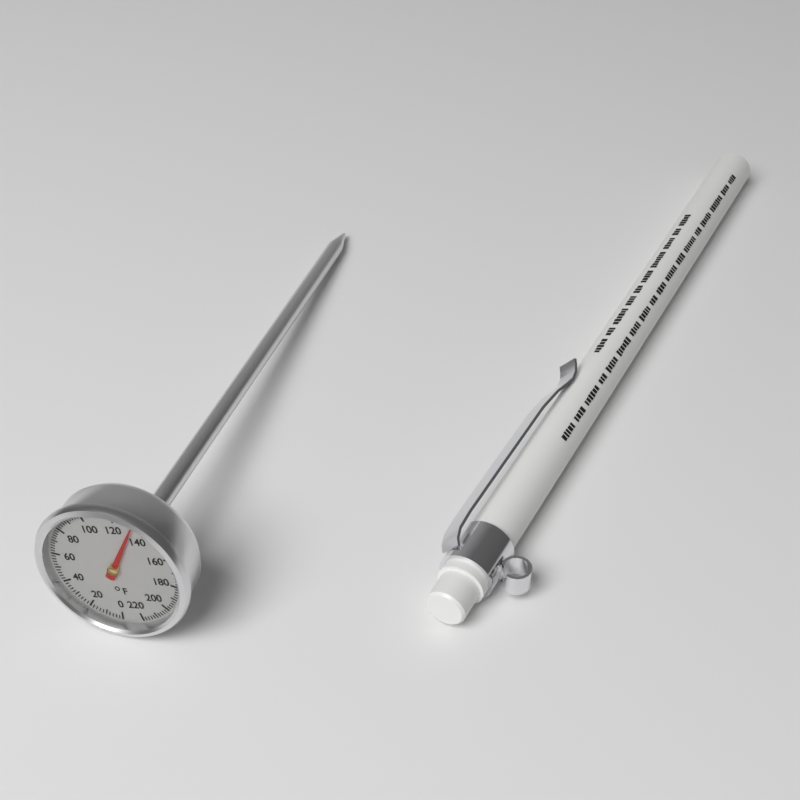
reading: 132 °F
